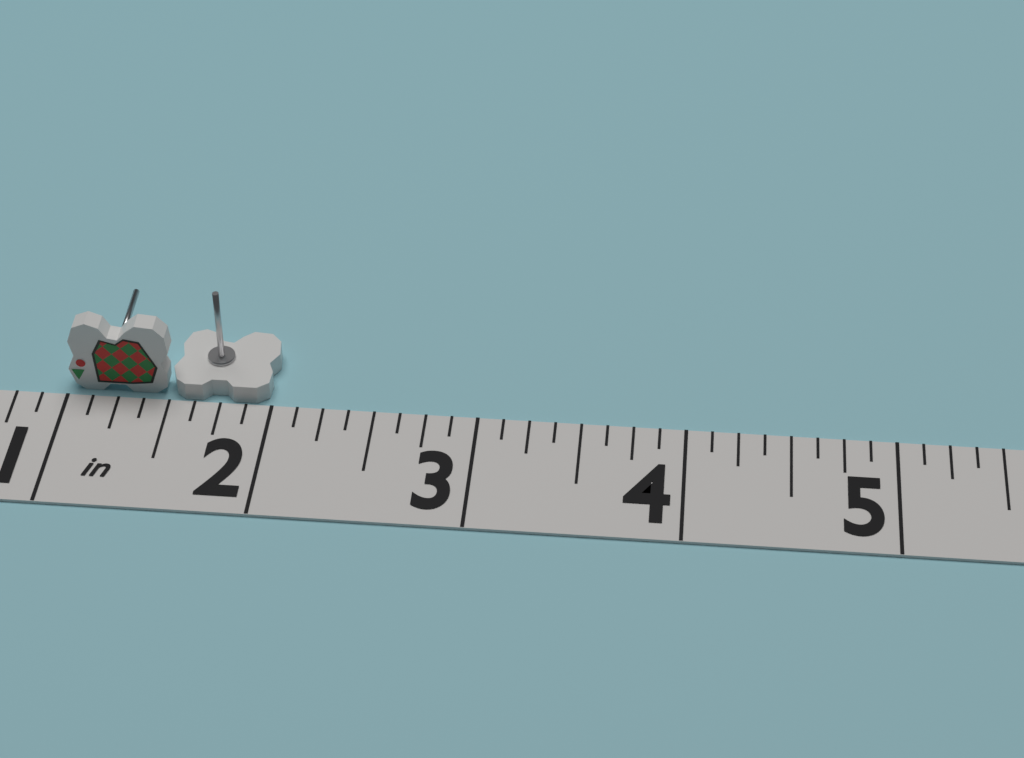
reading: 2.000 in
